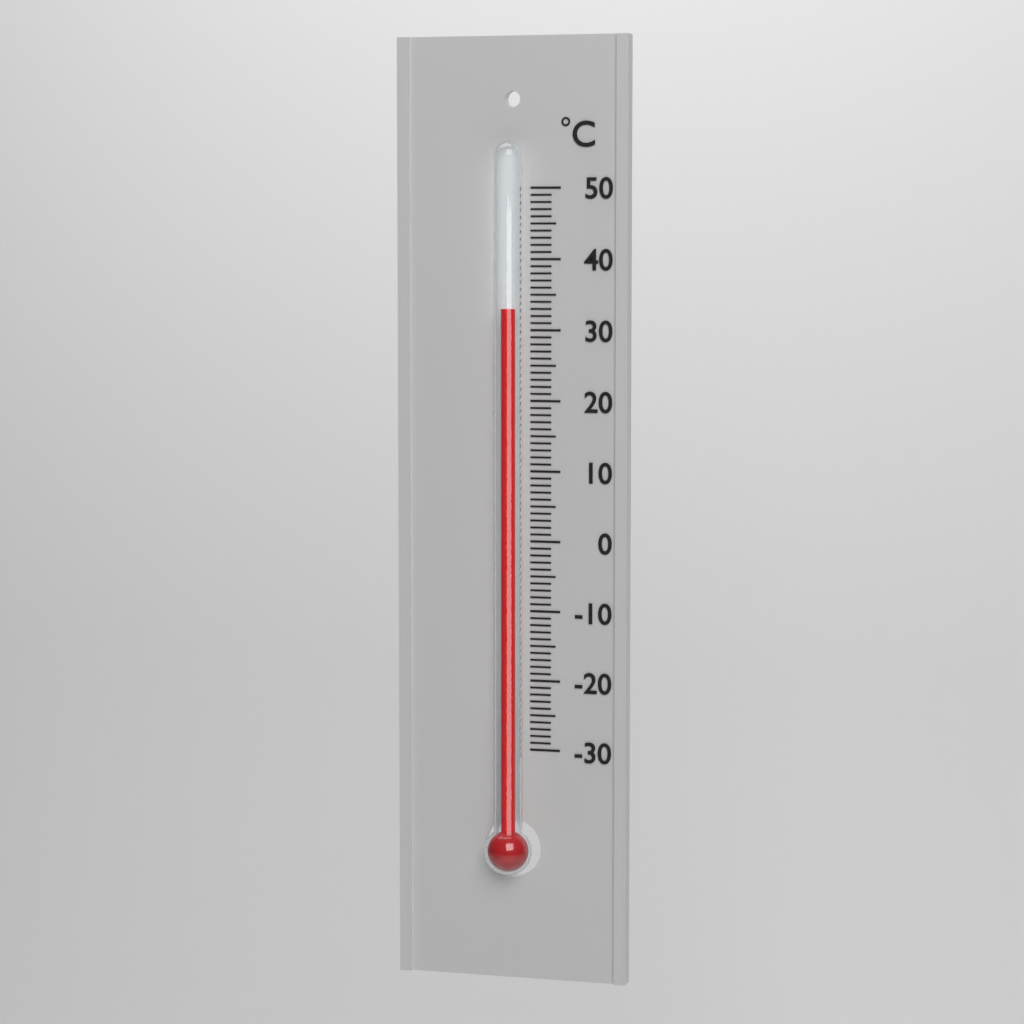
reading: 33 °C
